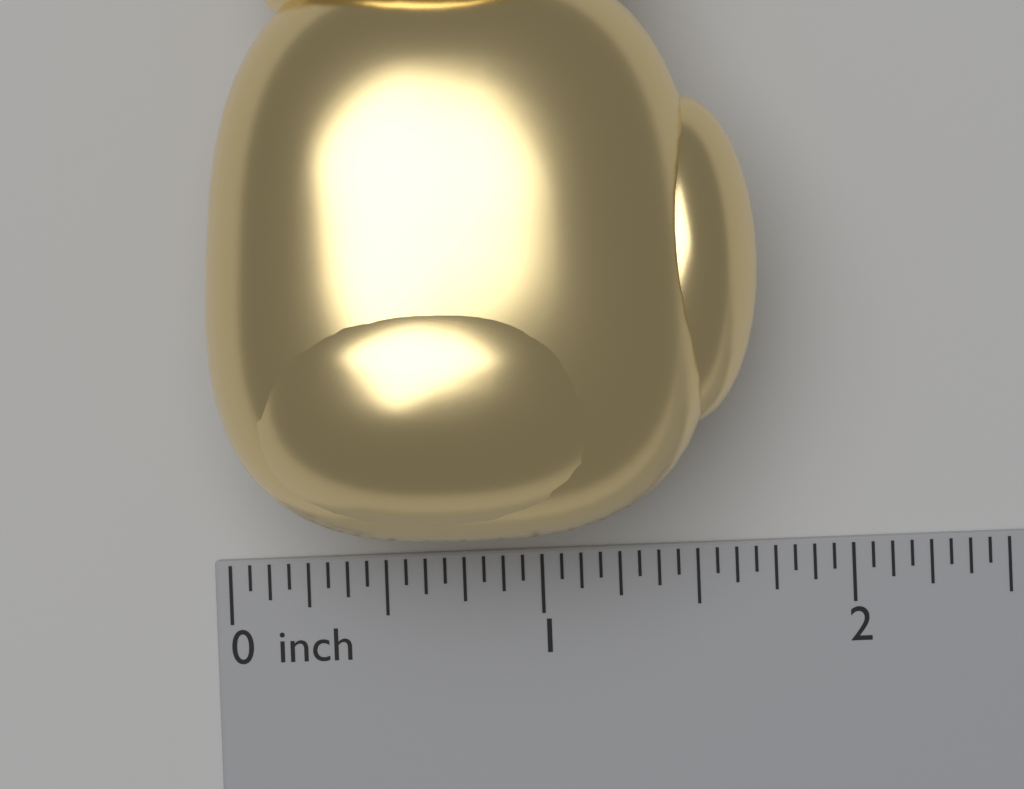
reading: 1.6875 inch
